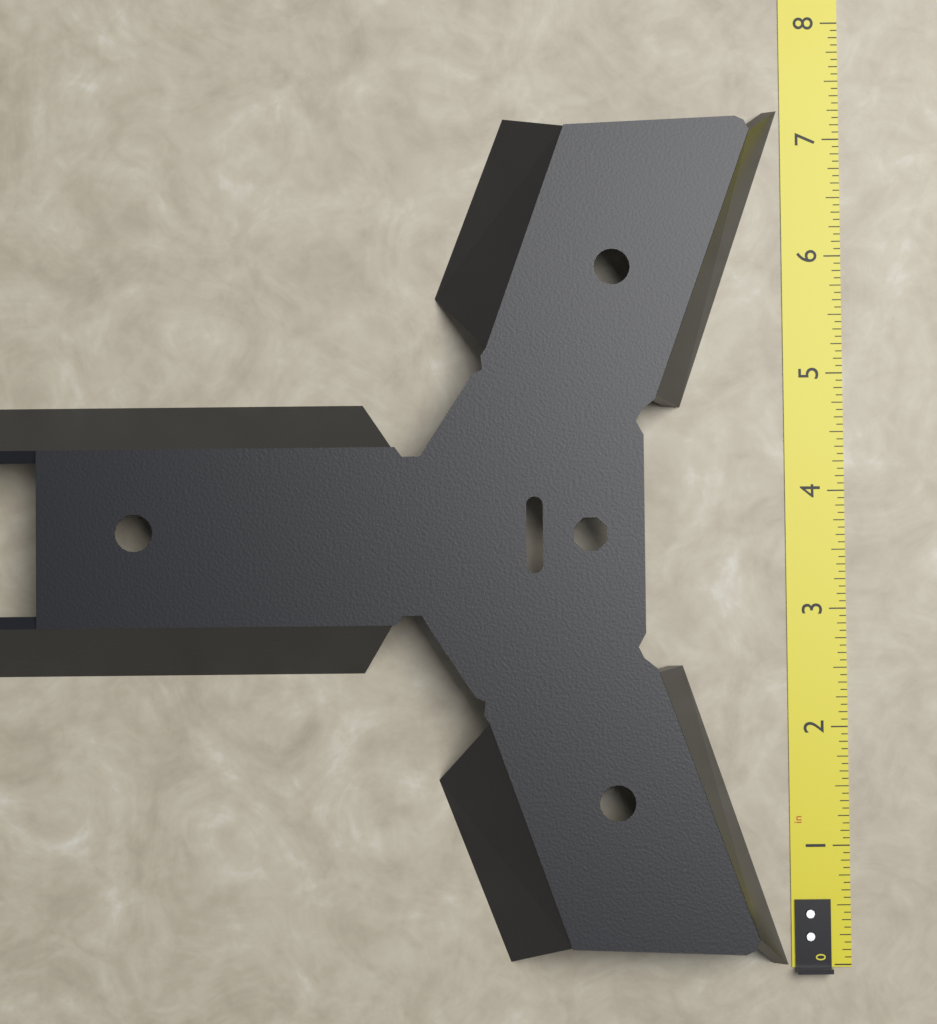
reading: 7.2500 in
